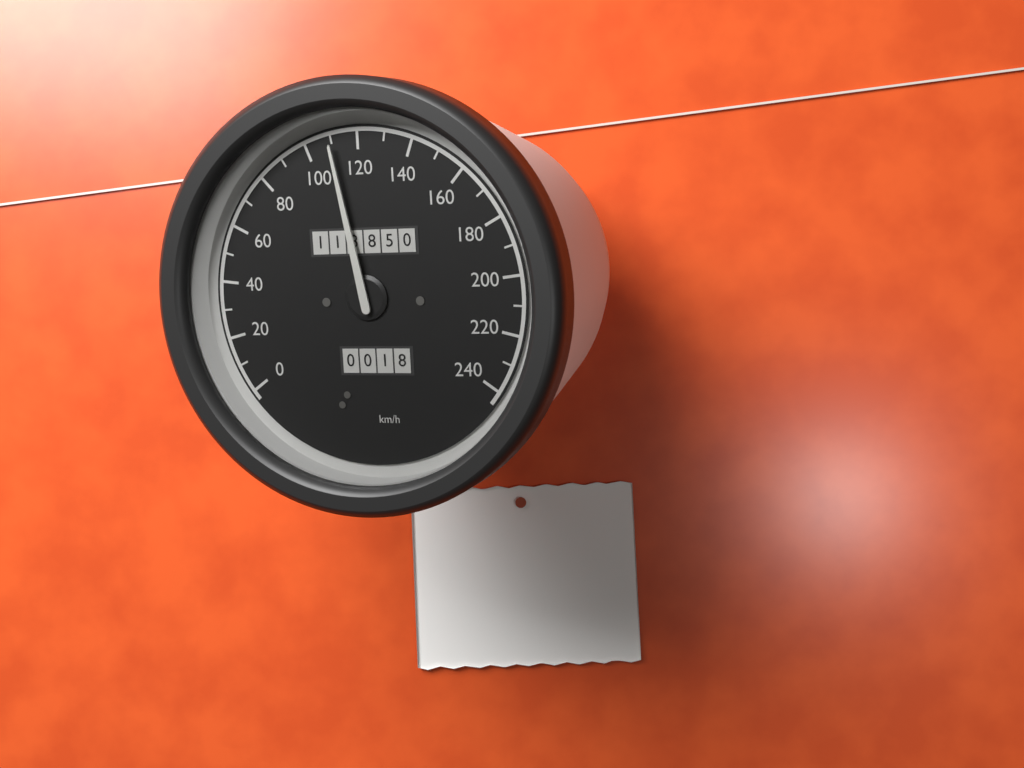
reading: 110 km/h
